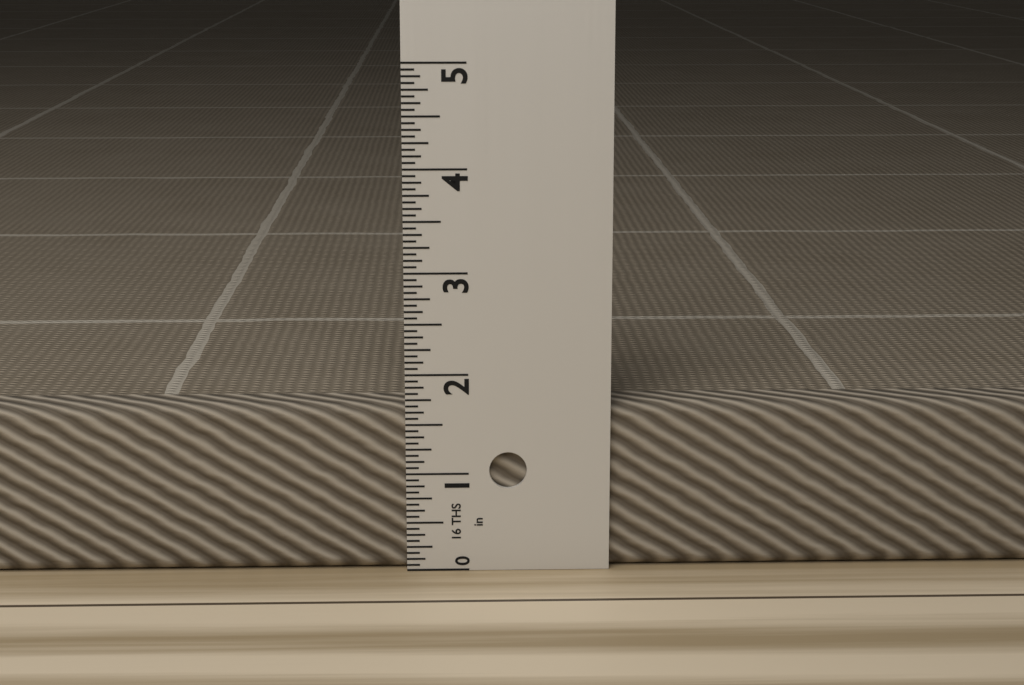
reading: 1.6875 in
